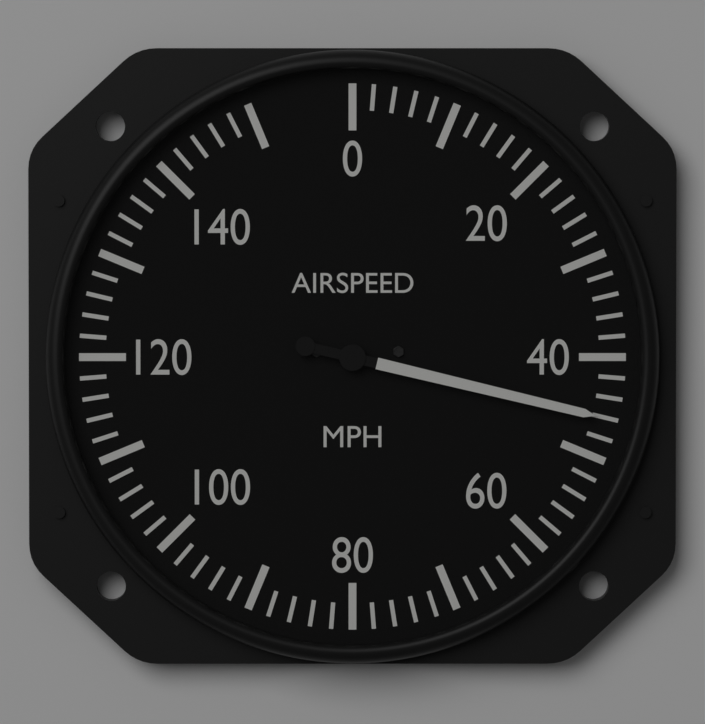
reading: 46 mph
